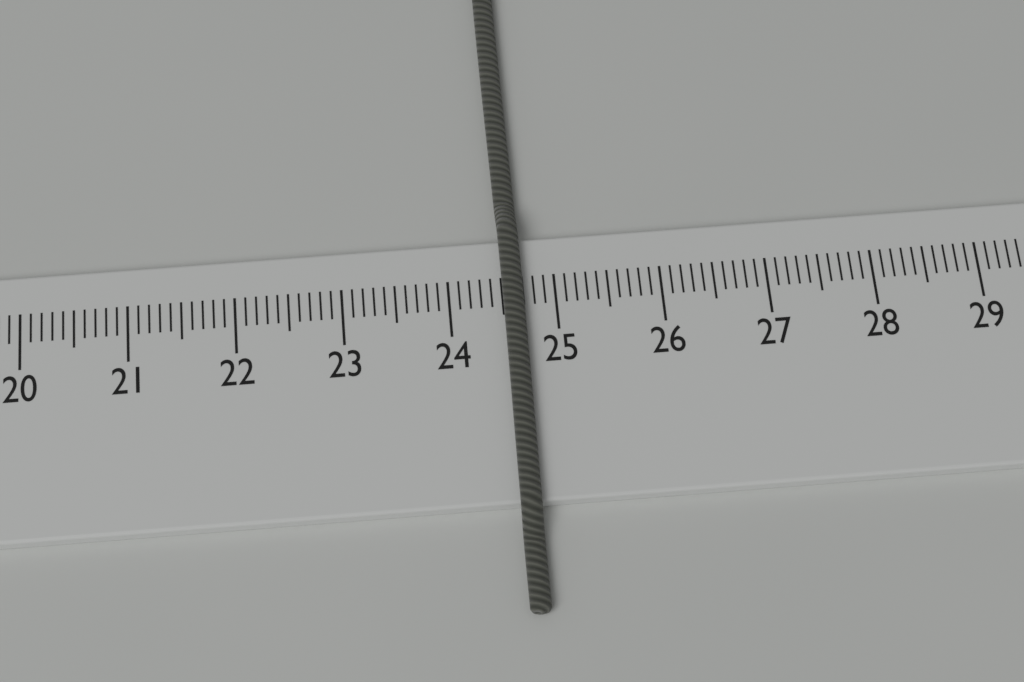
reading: 24.7 cm
